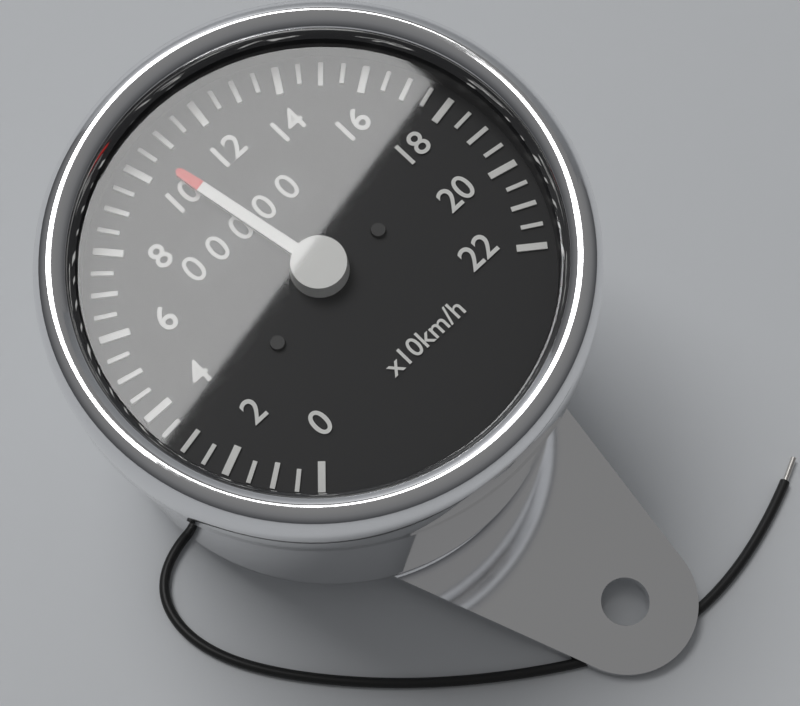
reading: 105 km/h
